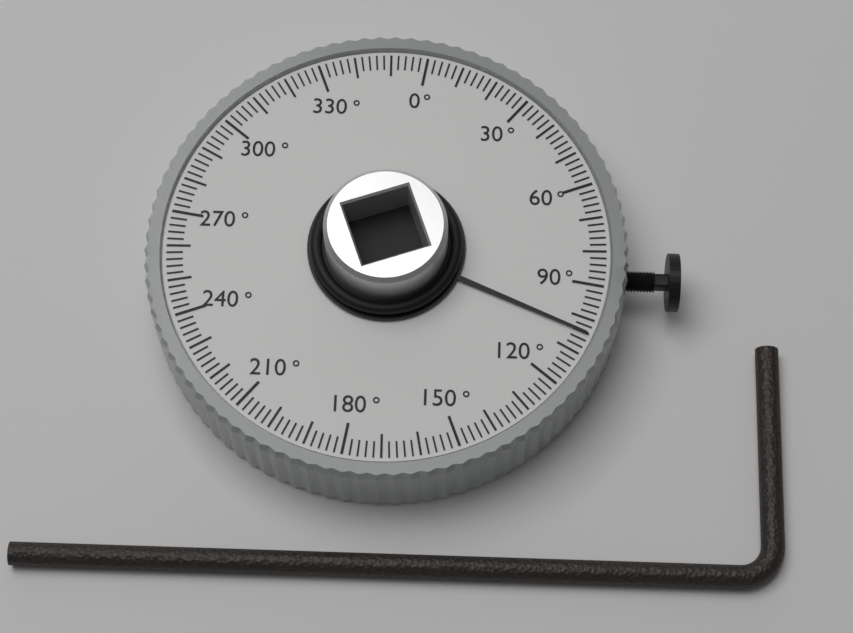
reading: 104 °
